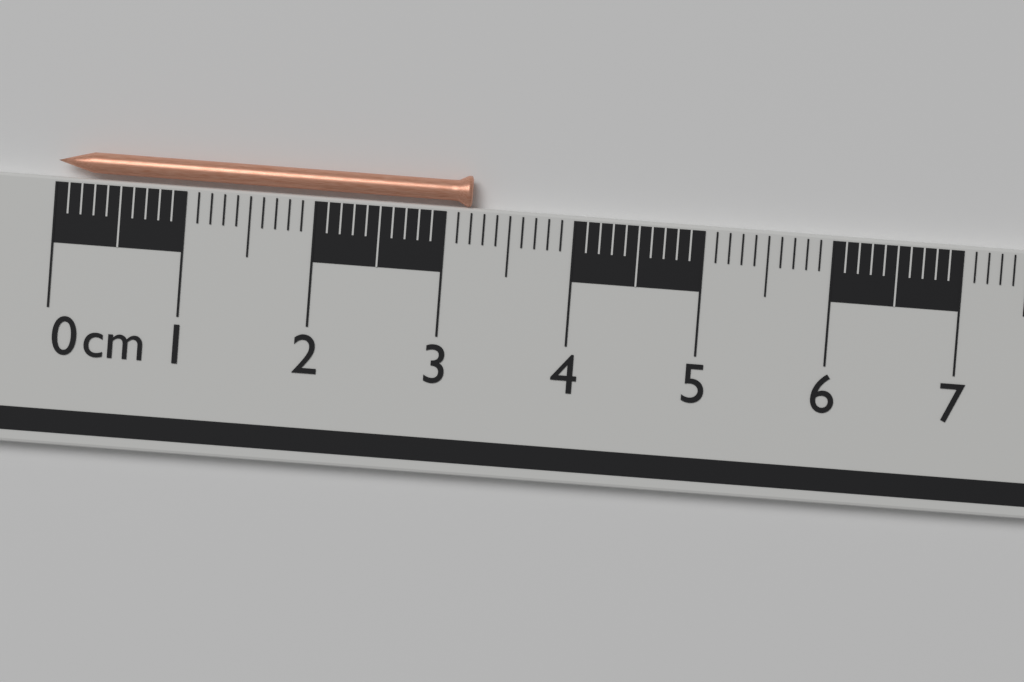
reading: 3.2 cm
